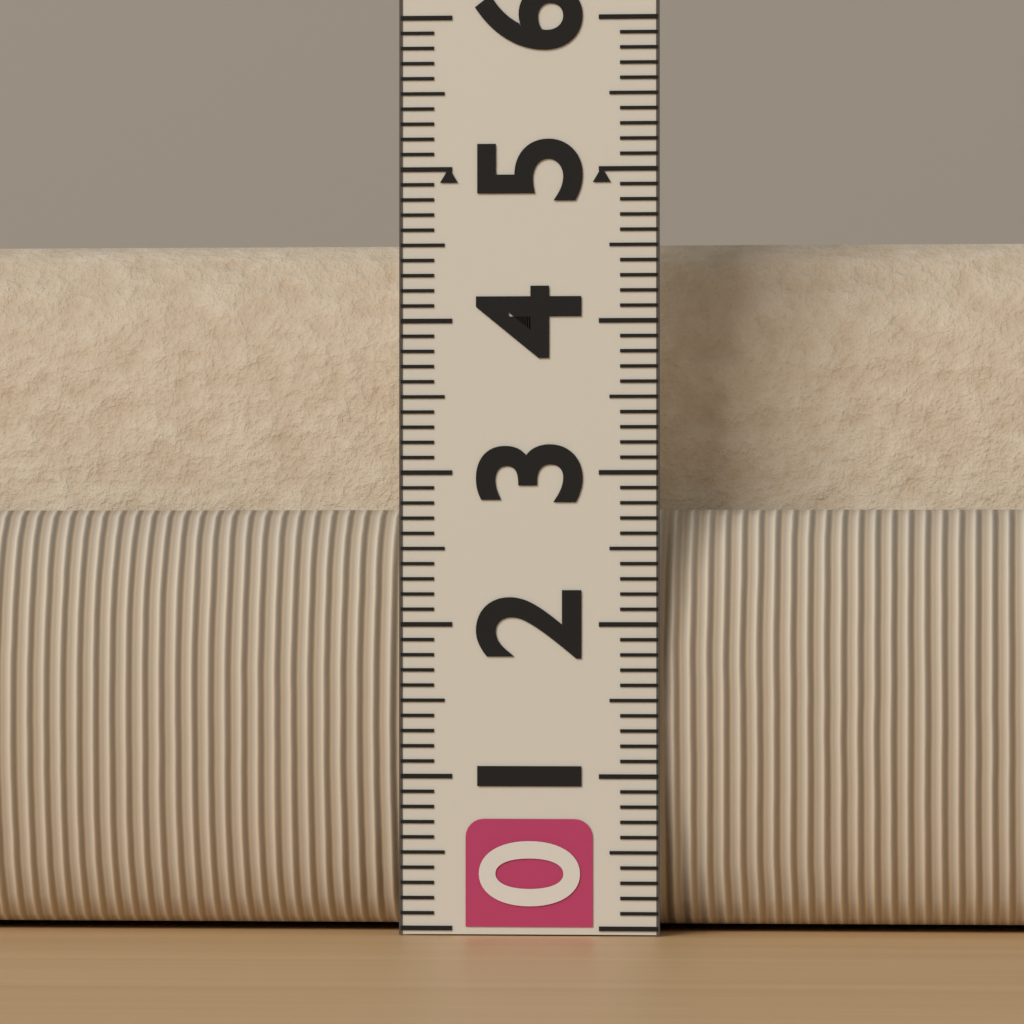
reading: 4.6 (no unit)
